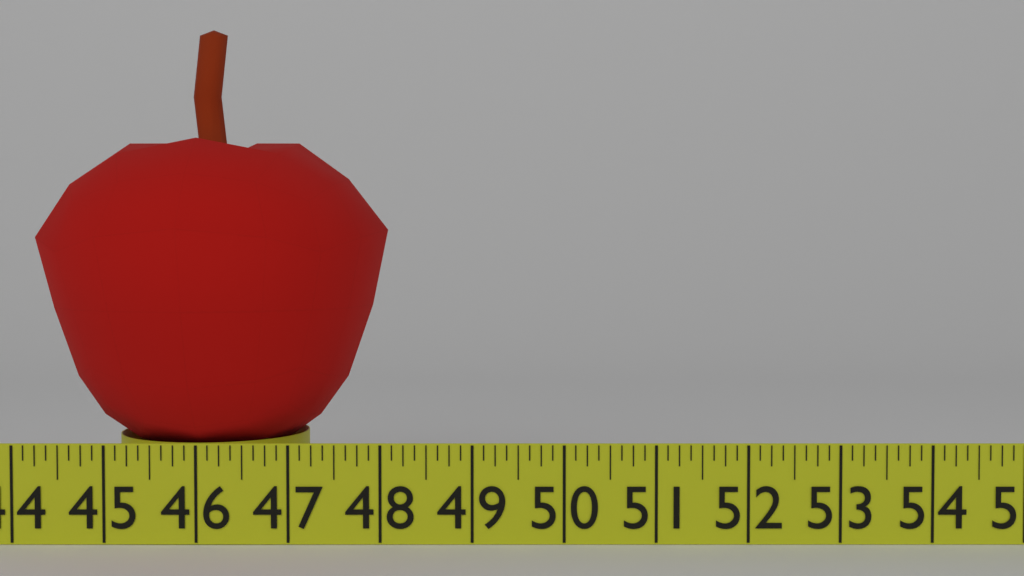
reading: 48.000 in
